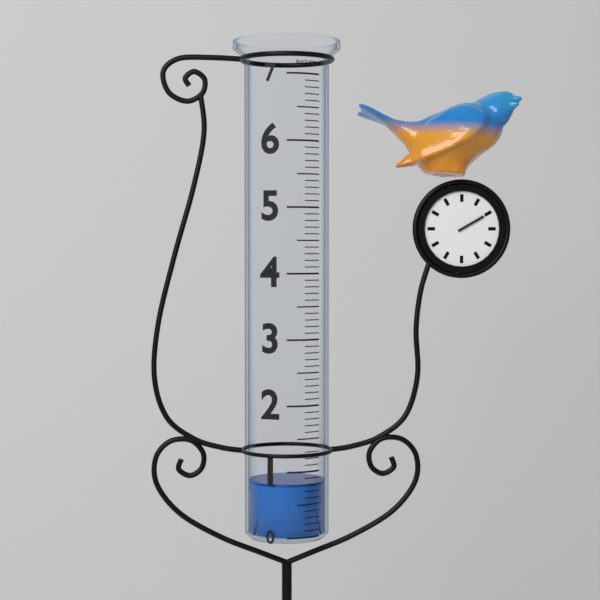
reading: 0.8 in
